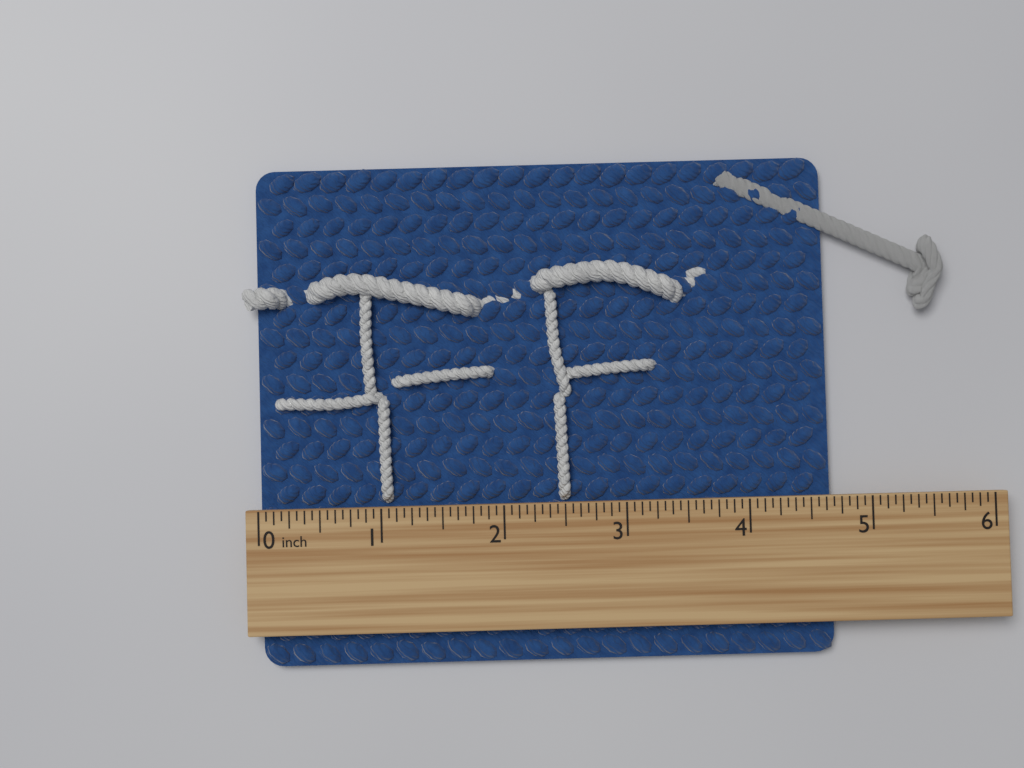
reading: 4.6875 inch
